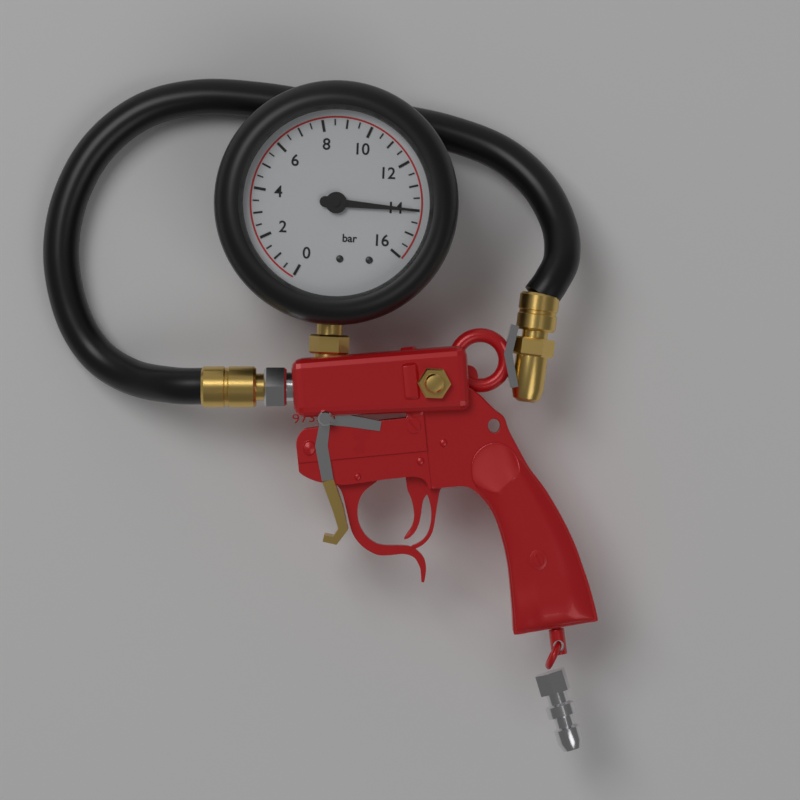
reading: 14.0 bar
